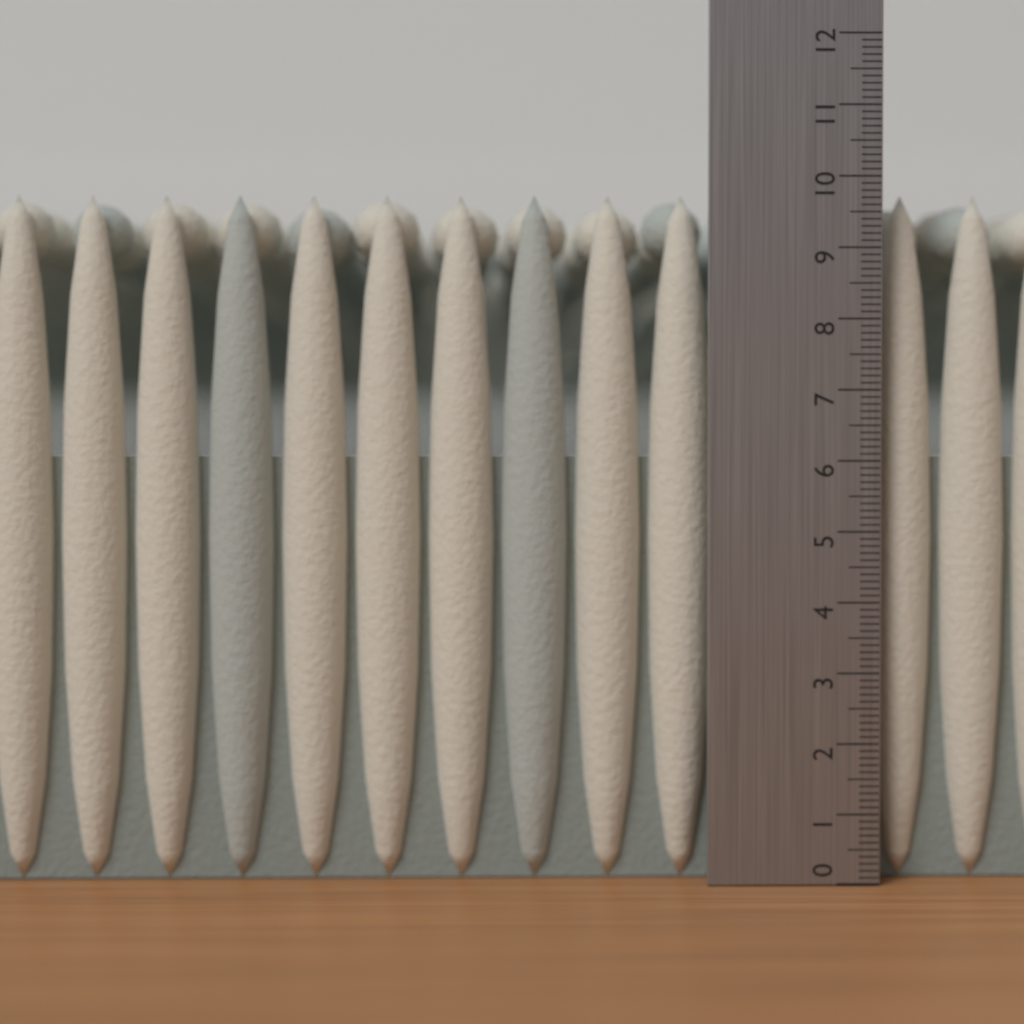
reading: 9.8 (no unit)
